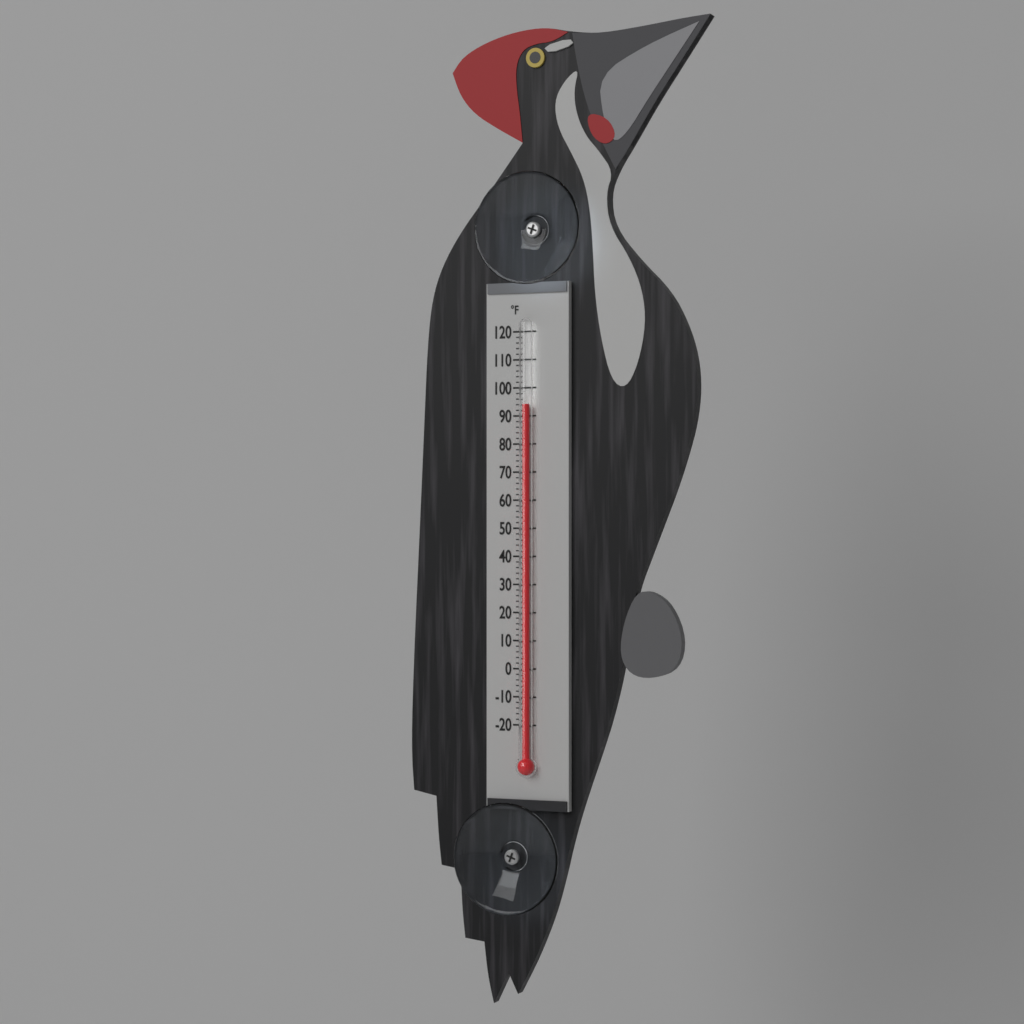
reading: 94 °F
